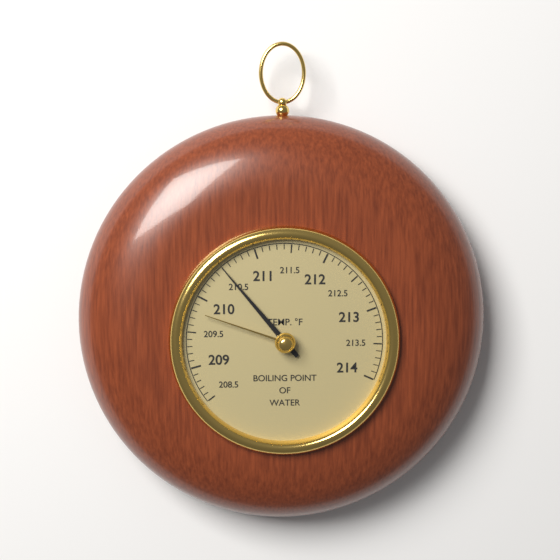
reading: 210.5 °F
